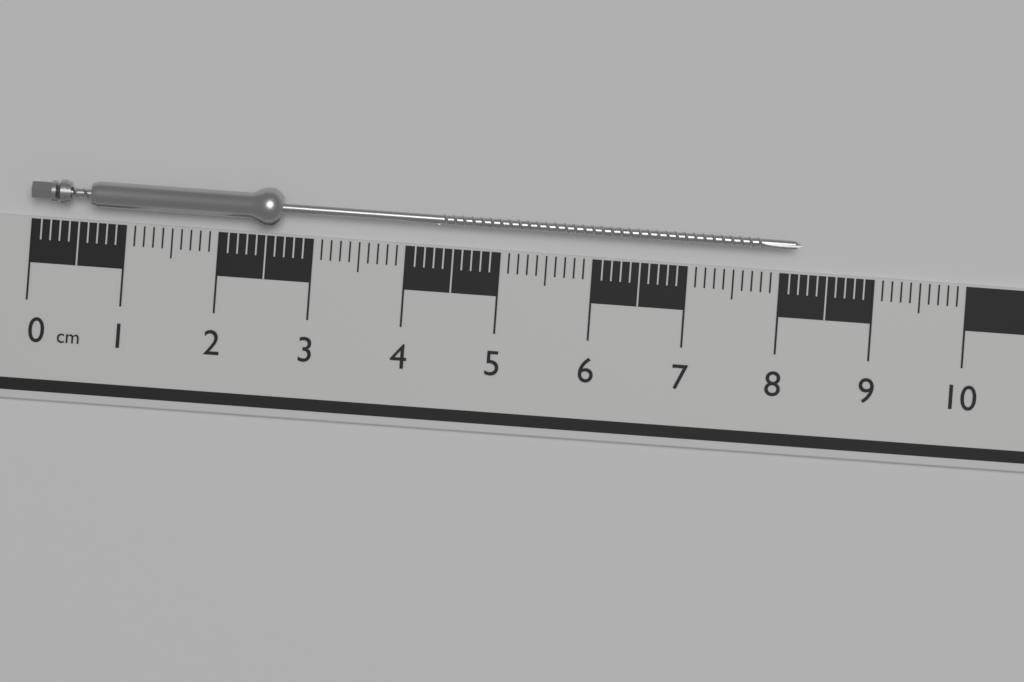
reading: 8.2 cm
